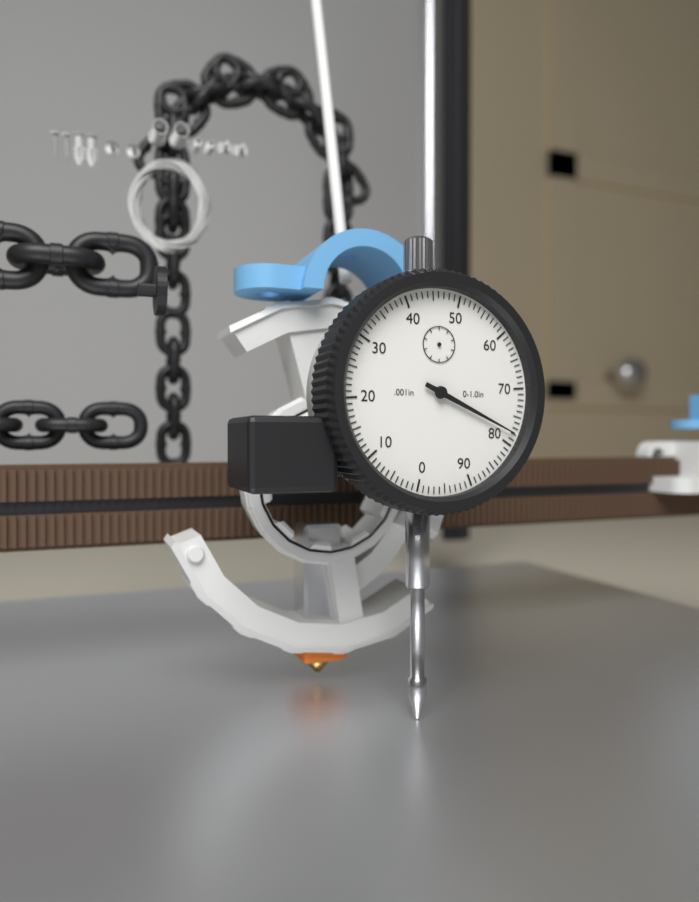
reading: 0.078 in
